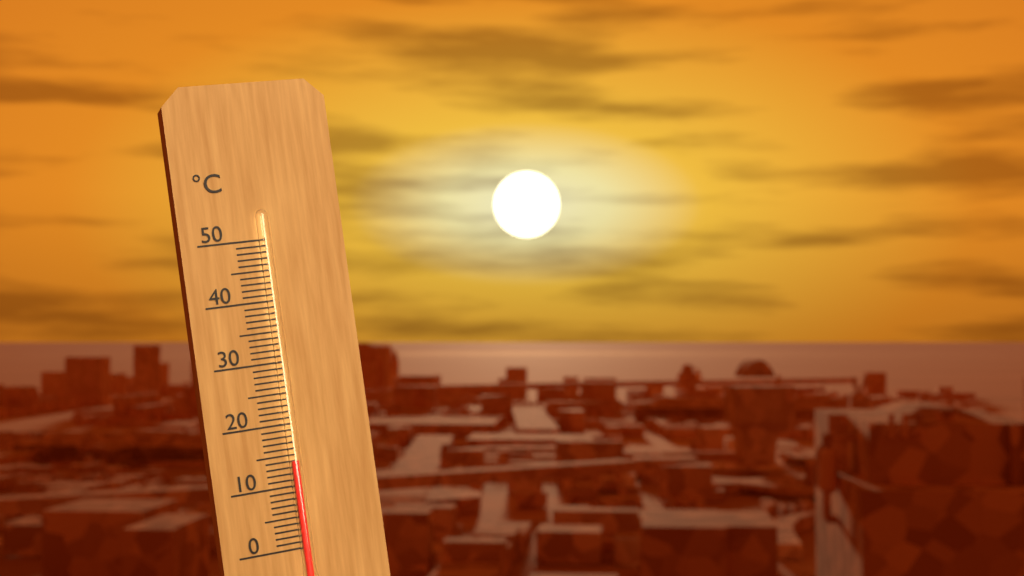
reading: 14 °C
